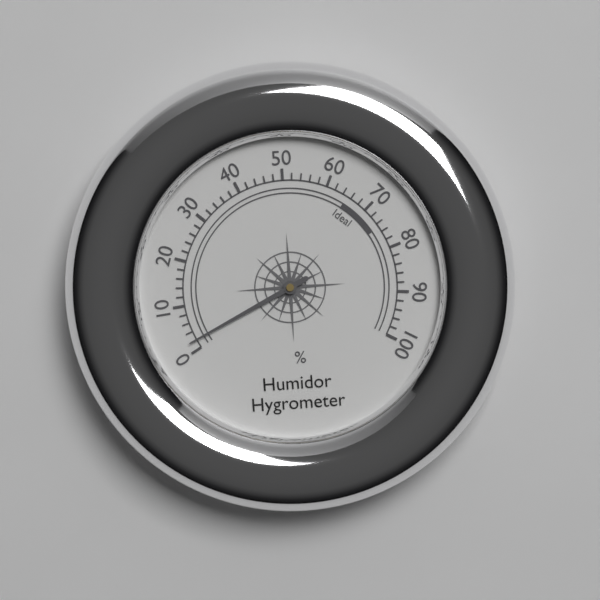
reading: 2 %
